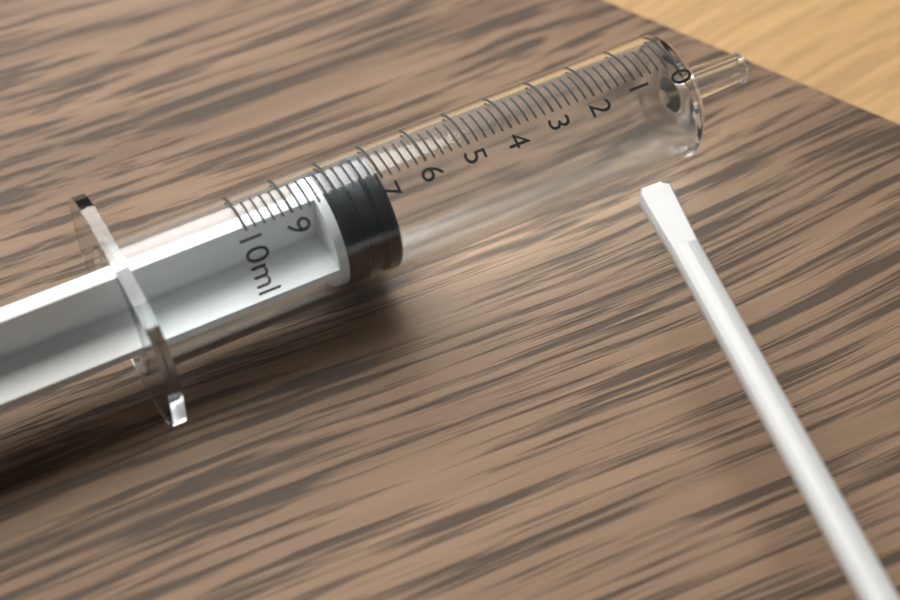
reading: 7.0 ml
